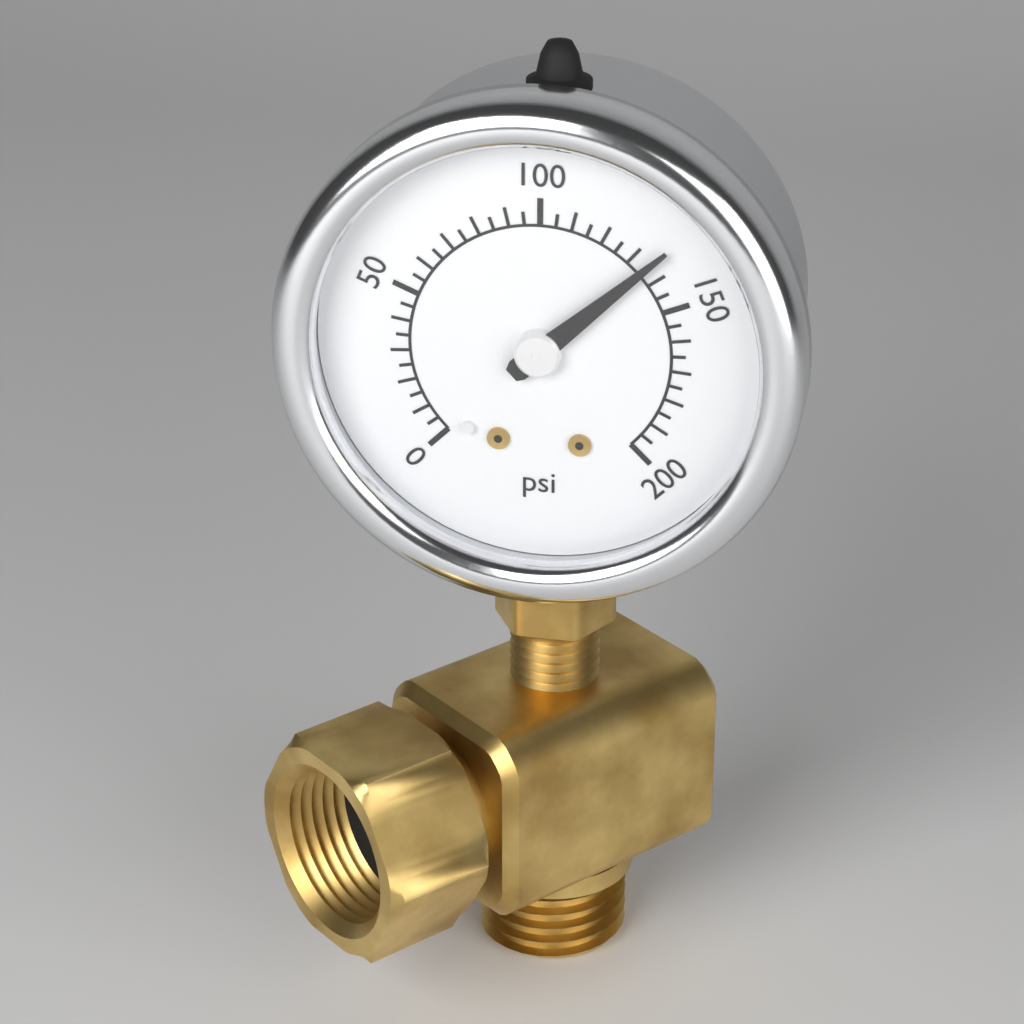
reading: 135 psi
